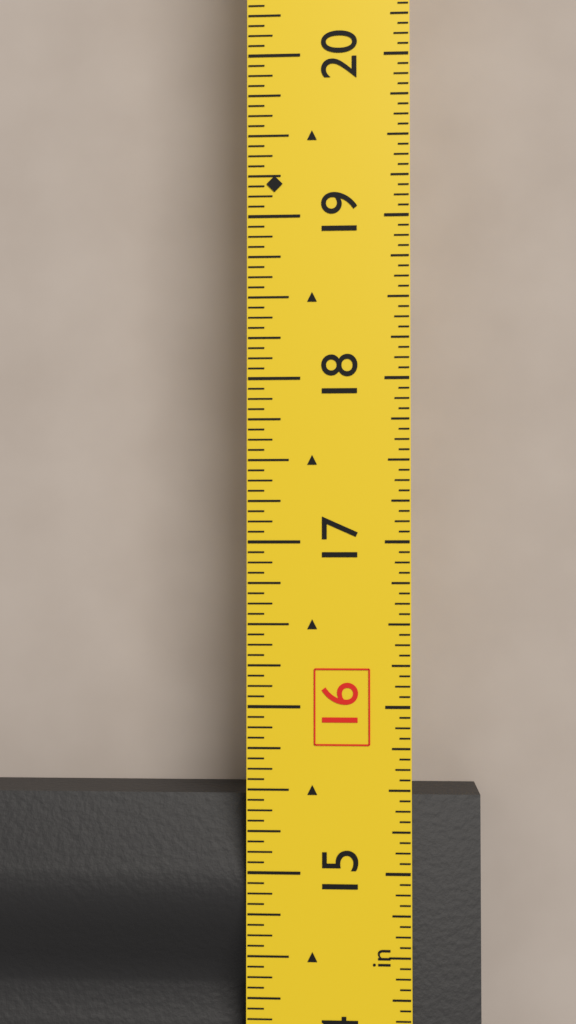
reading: 15.4375 in
